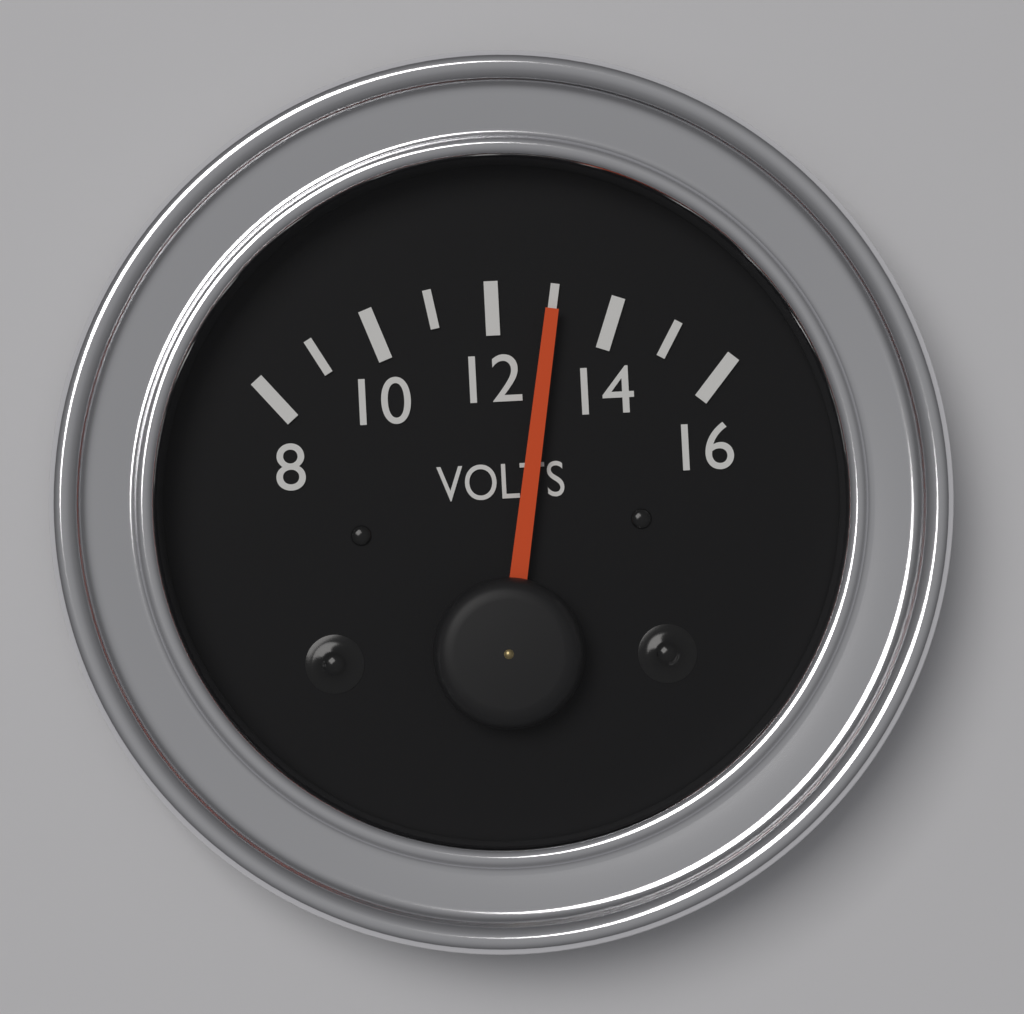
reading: 13 V
